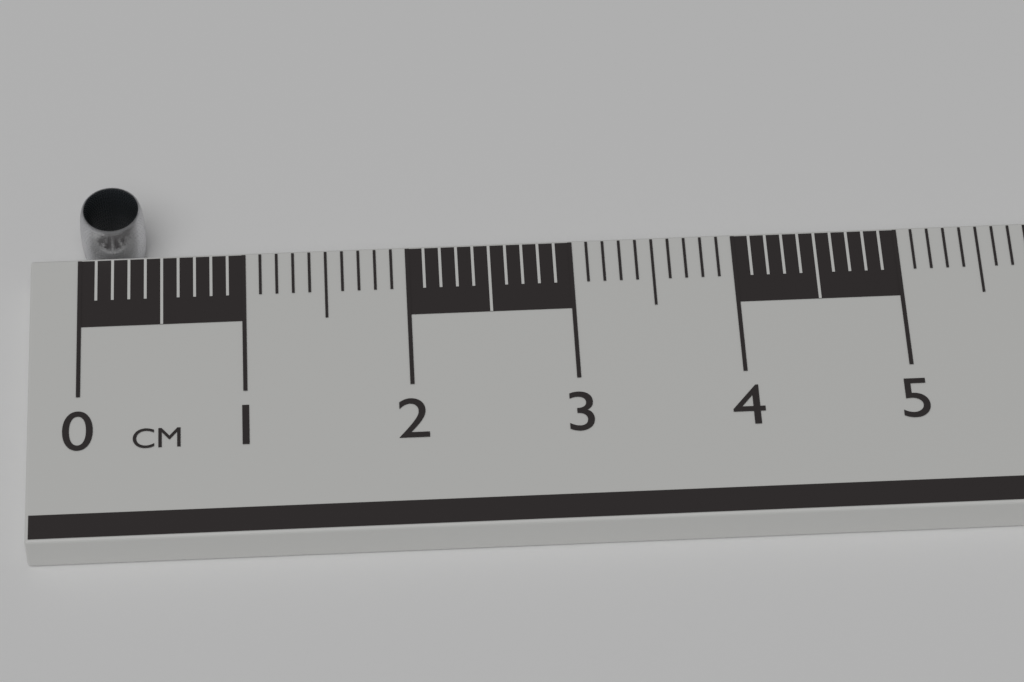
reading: 0.4 cm
